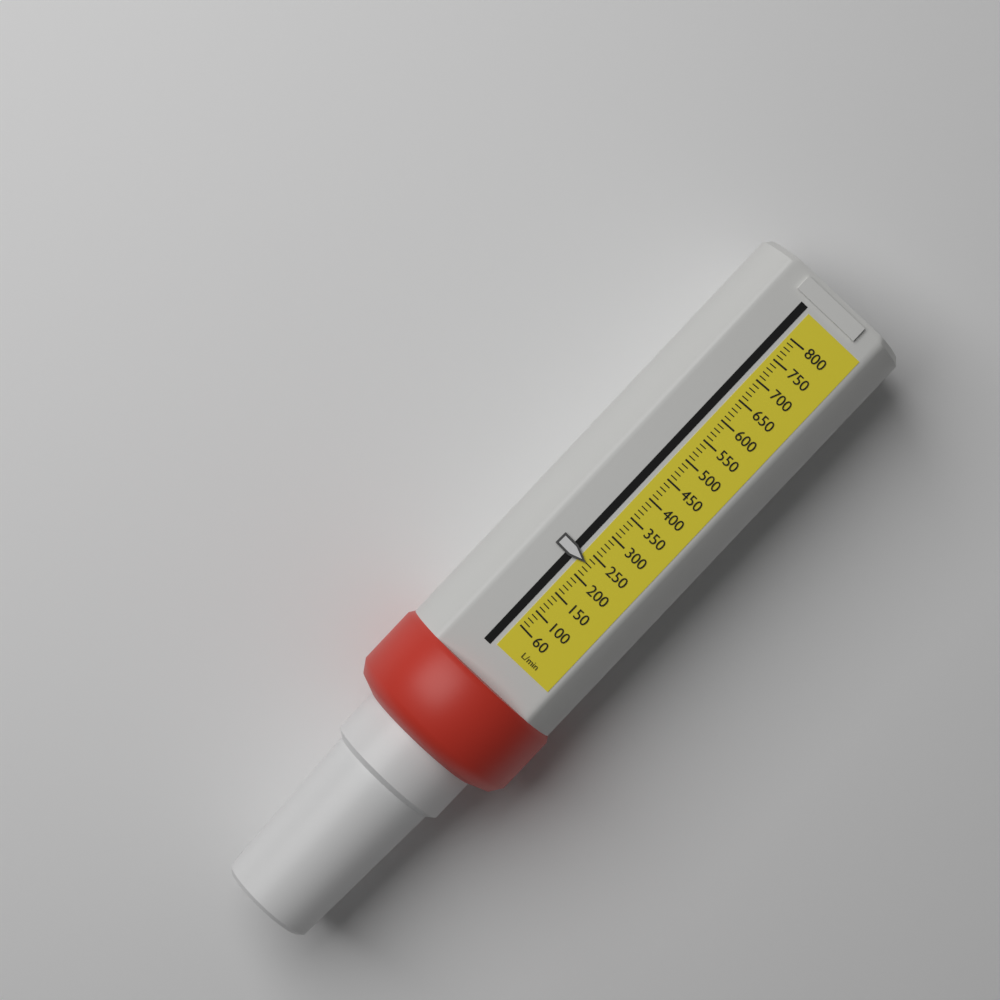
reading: 230 L/min
